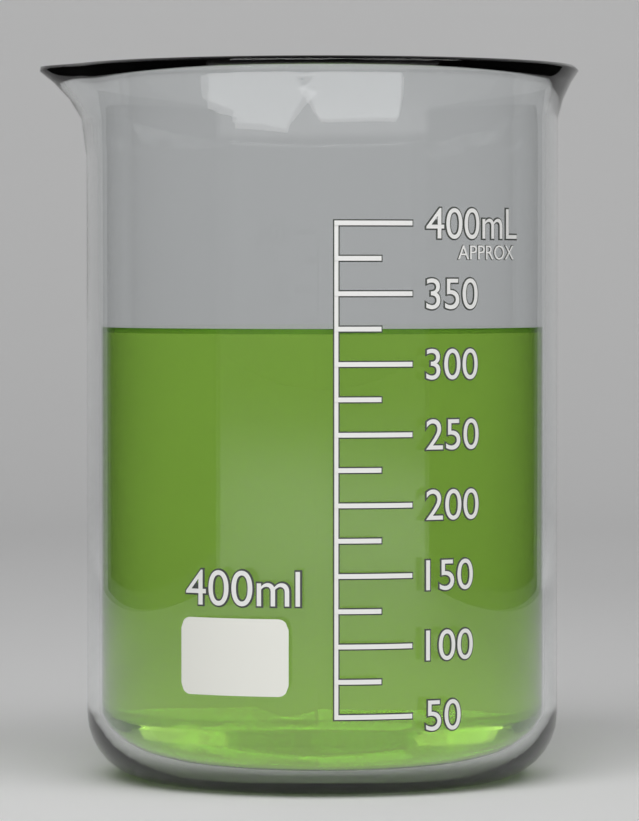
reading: 325 mL
